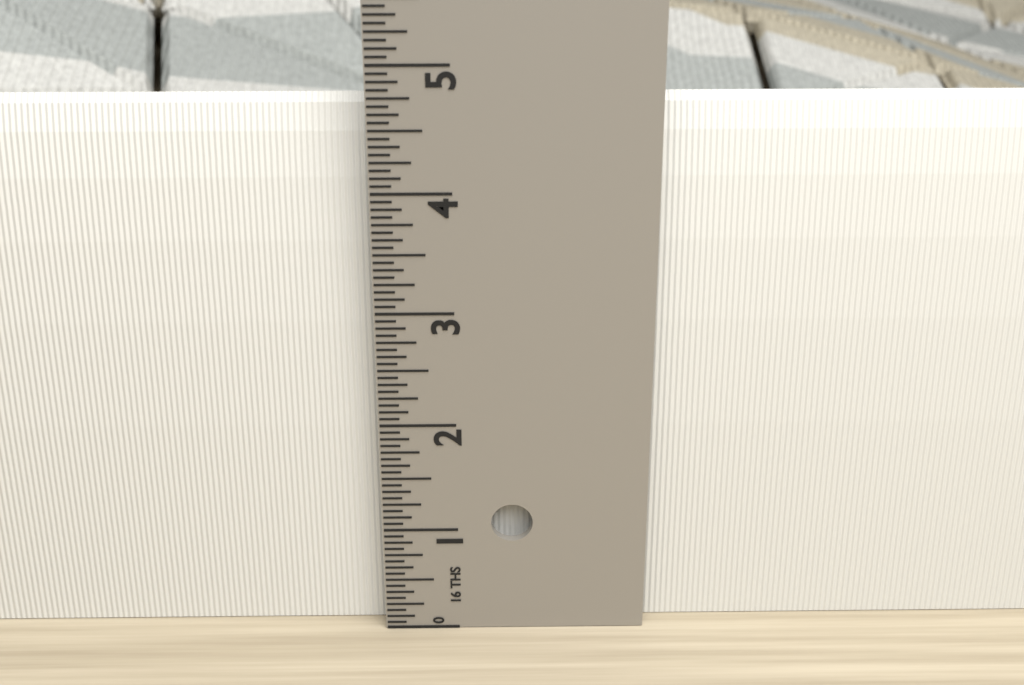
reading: 4.6875 in
